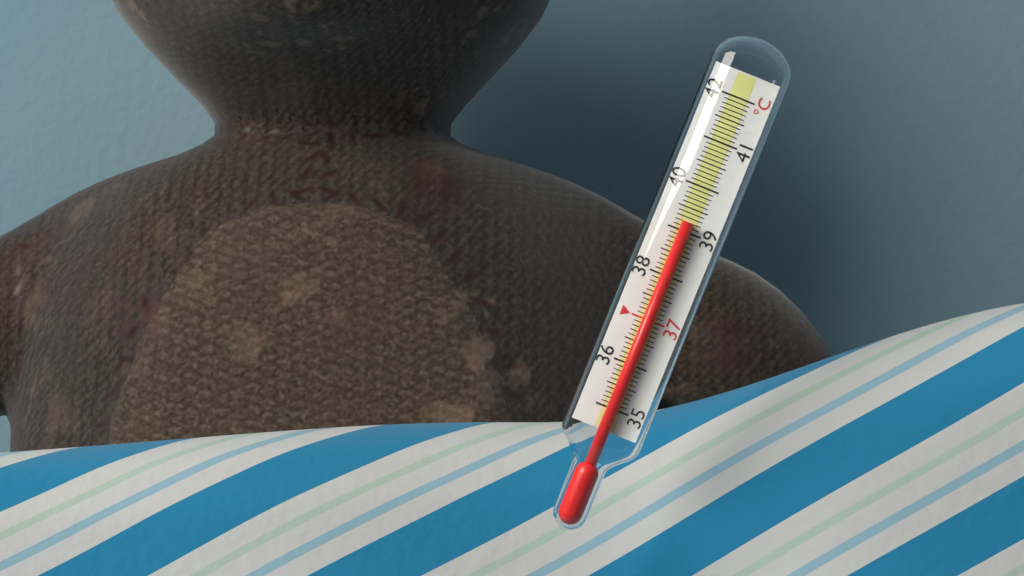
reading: 39.2 °C
